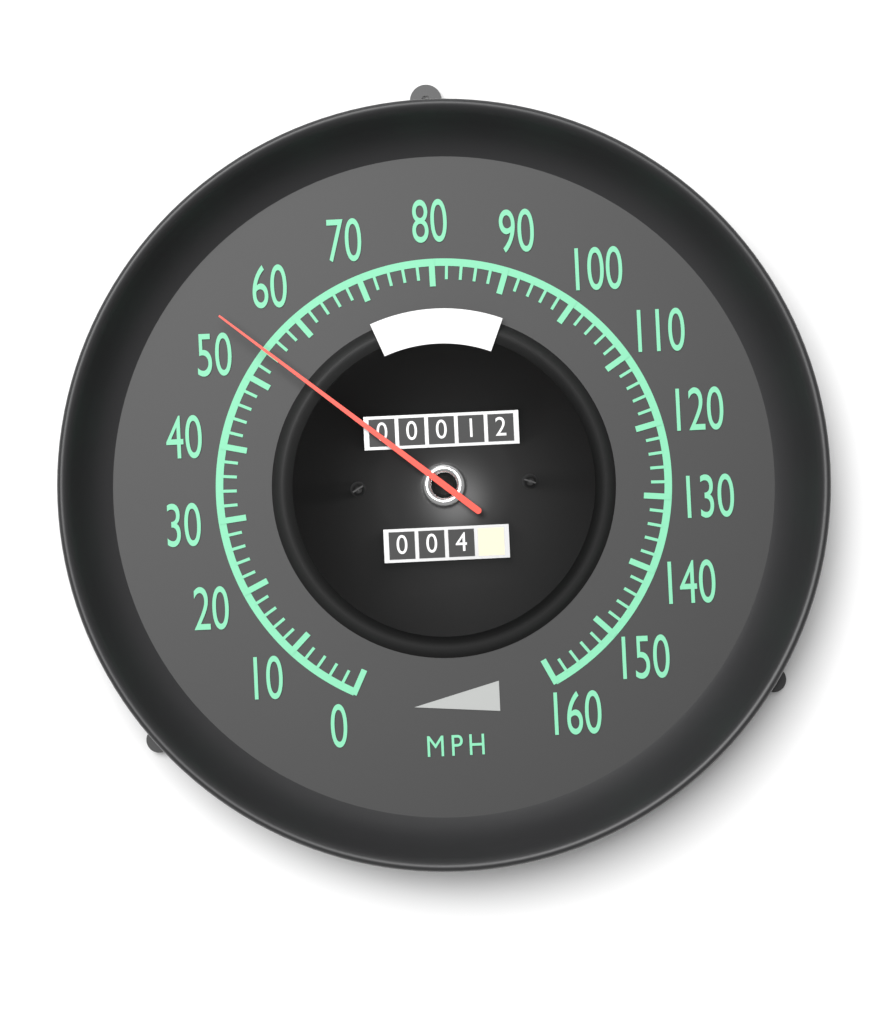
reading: 54 mph
